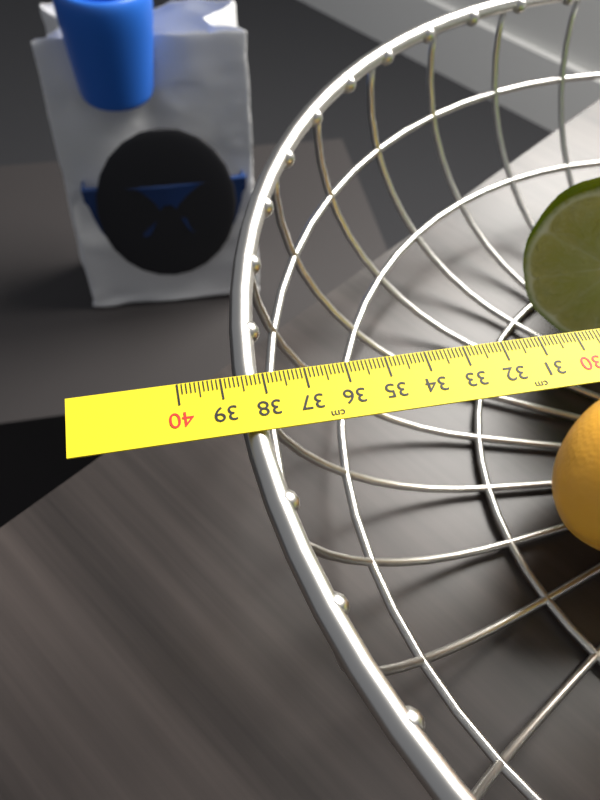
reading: 38.7 cm
